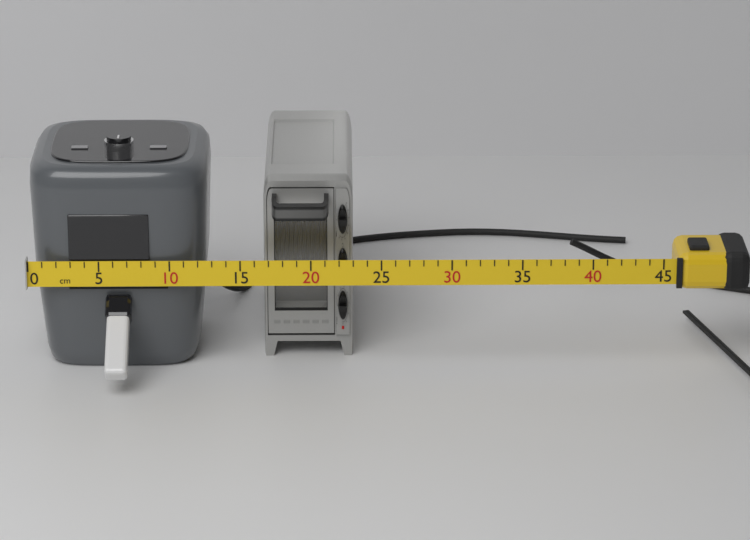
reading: 23 cm
